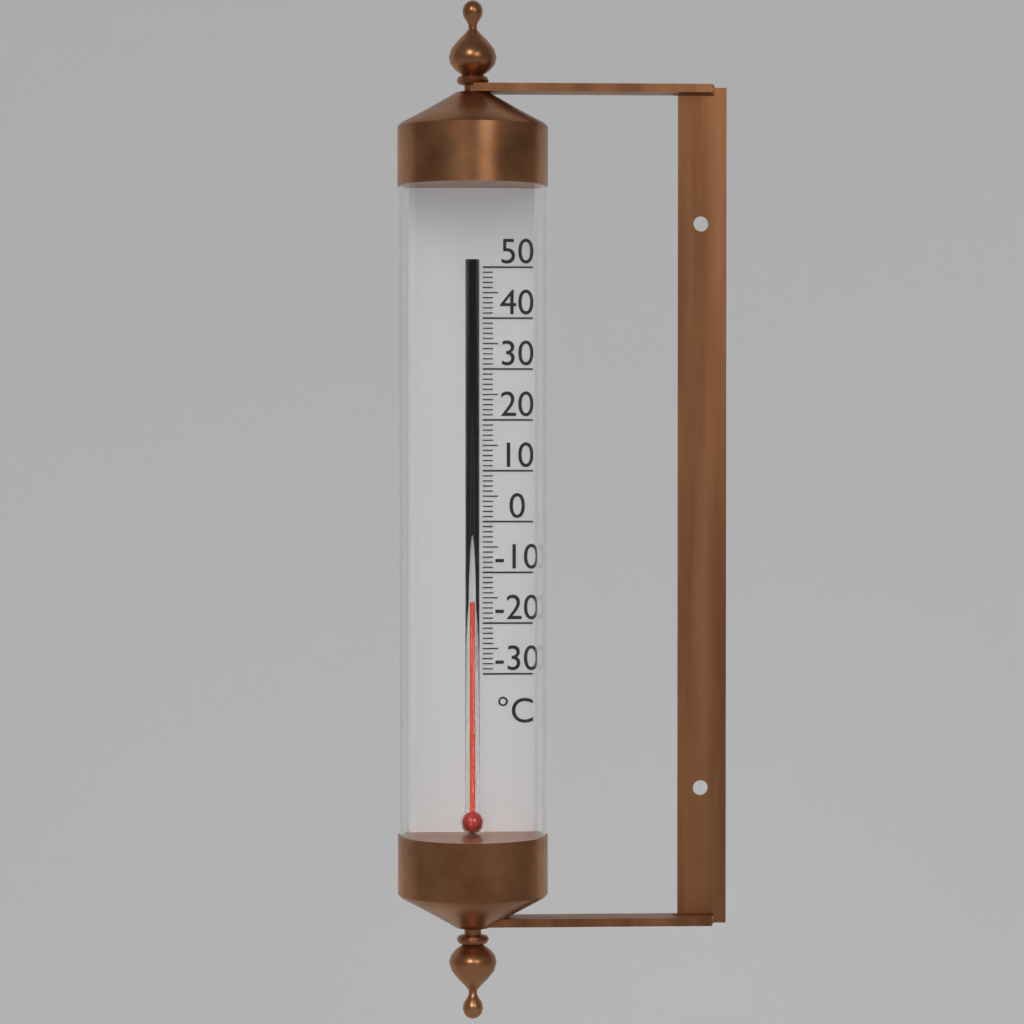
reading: -16 °C
